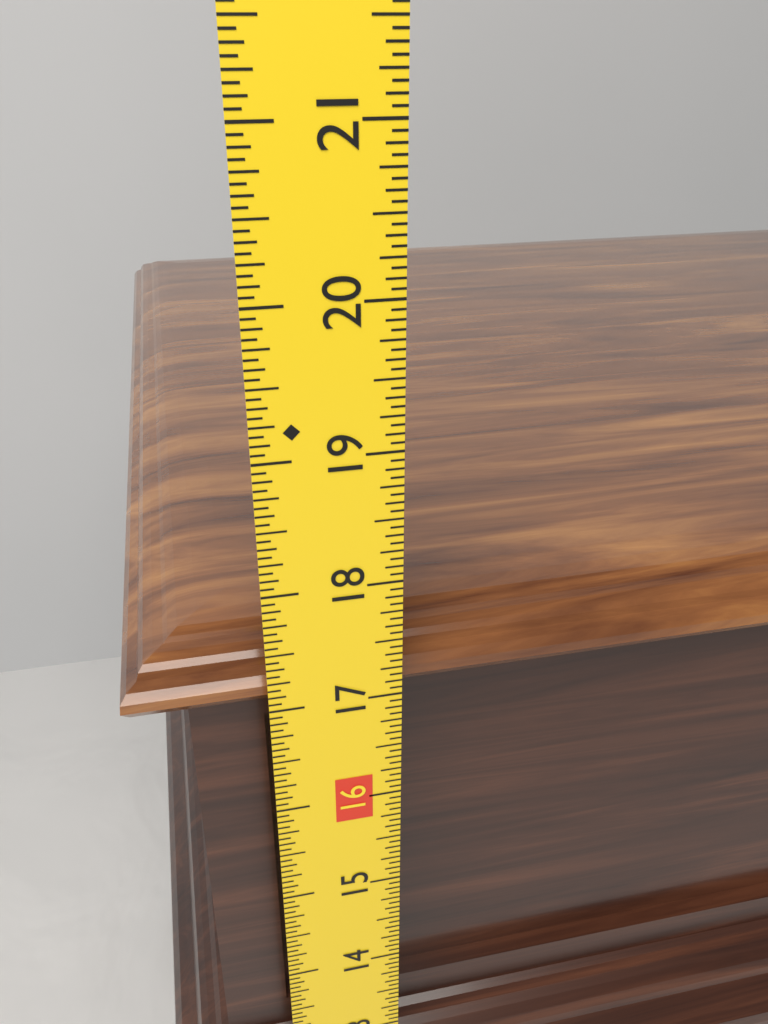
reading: 17.3750 in
